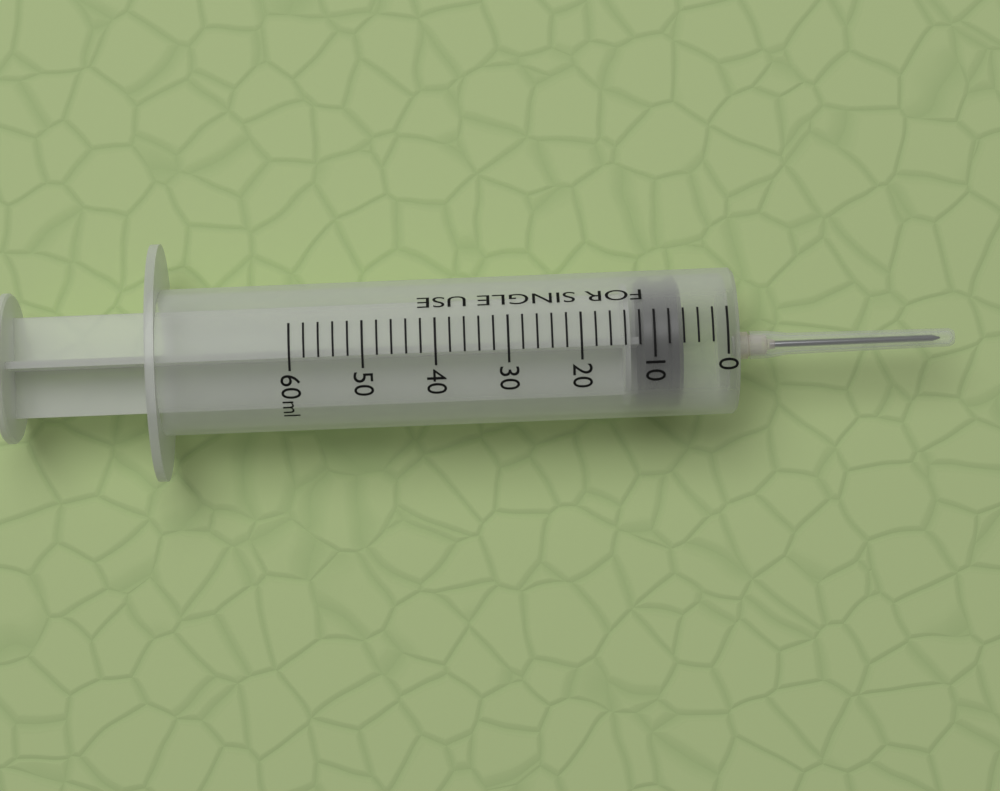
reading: 6 ml
